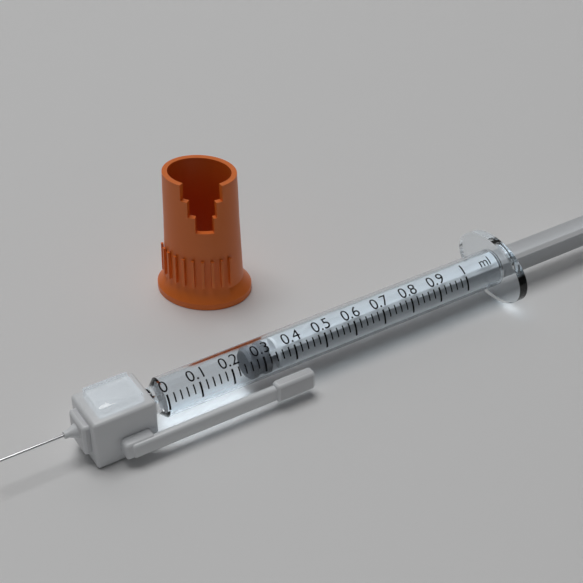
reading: 0.26 ml
